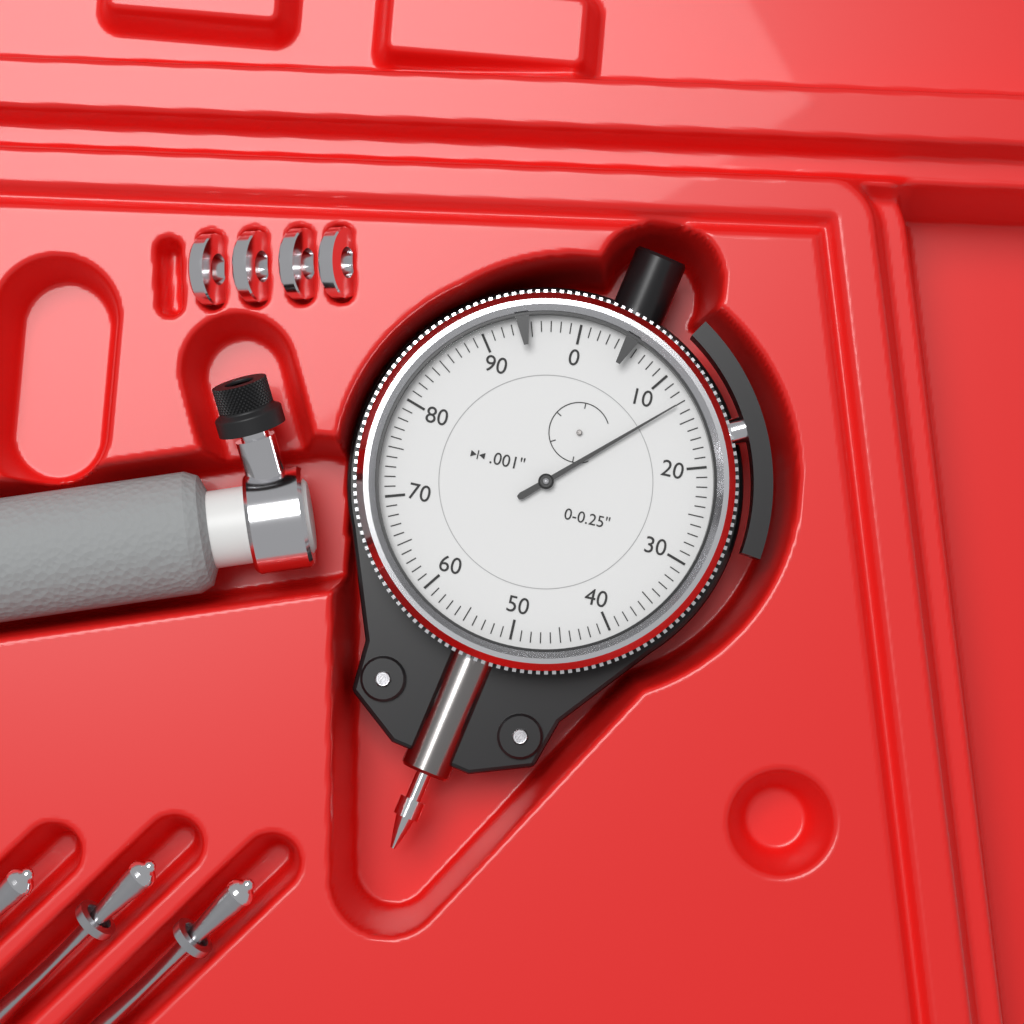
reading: 0.013 in
